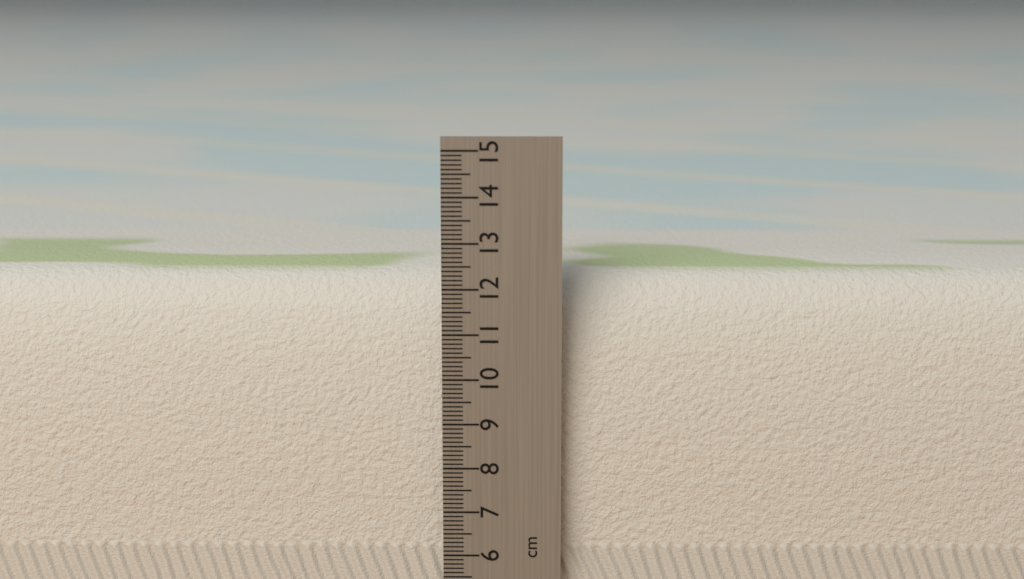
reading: 12.2 cm
